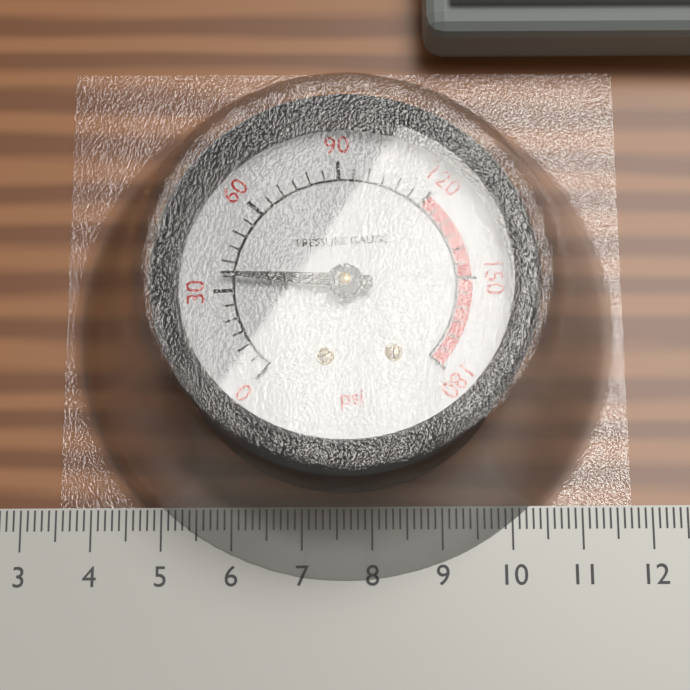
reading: 35 psi
